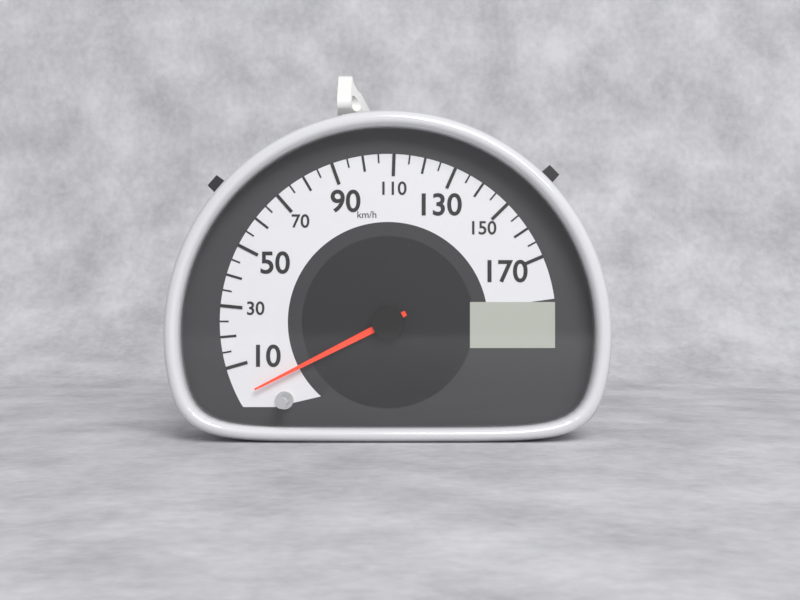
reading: 0 km/h
